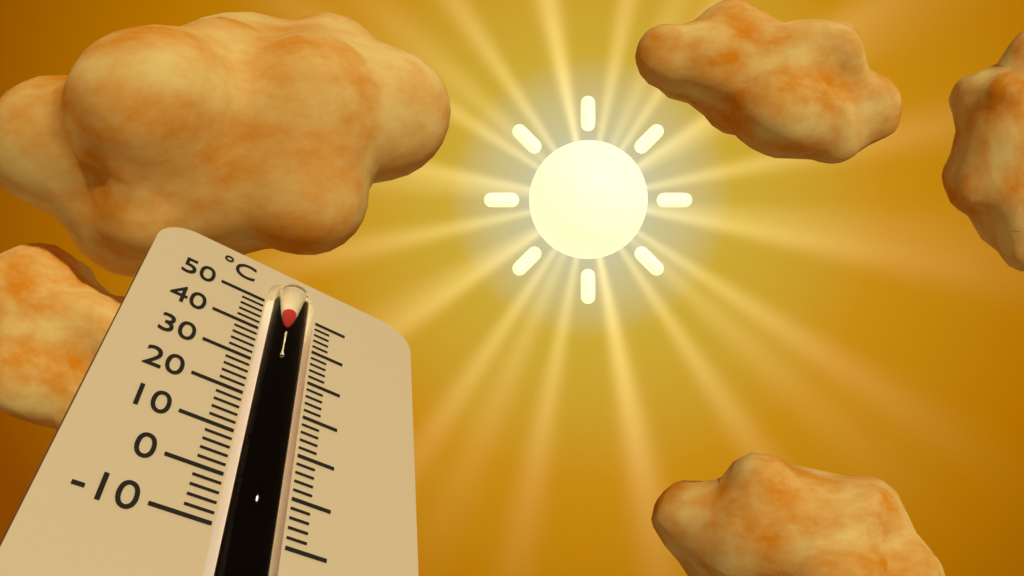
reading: 48 °C
